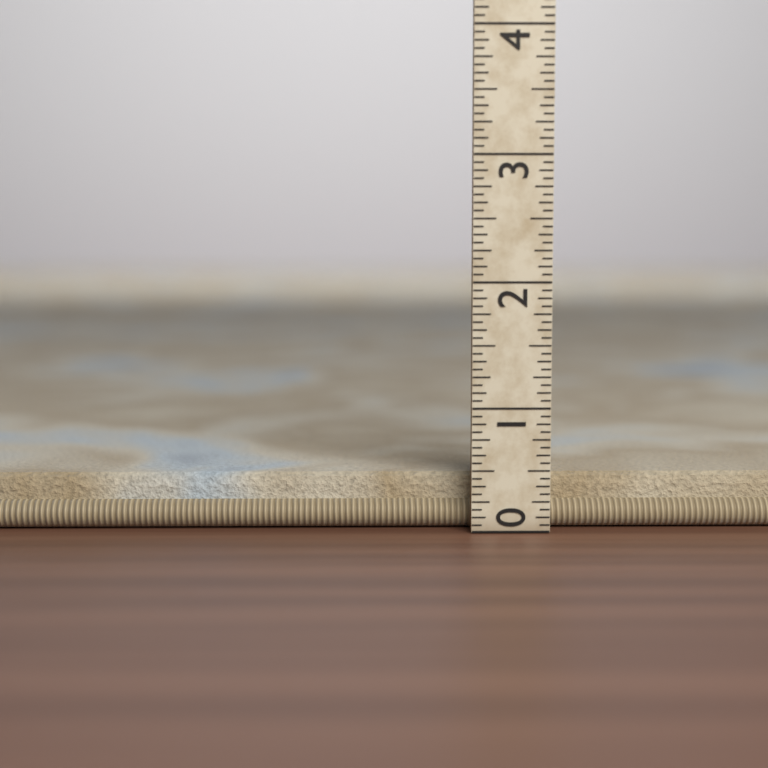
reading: 0.4375 (no unit)
